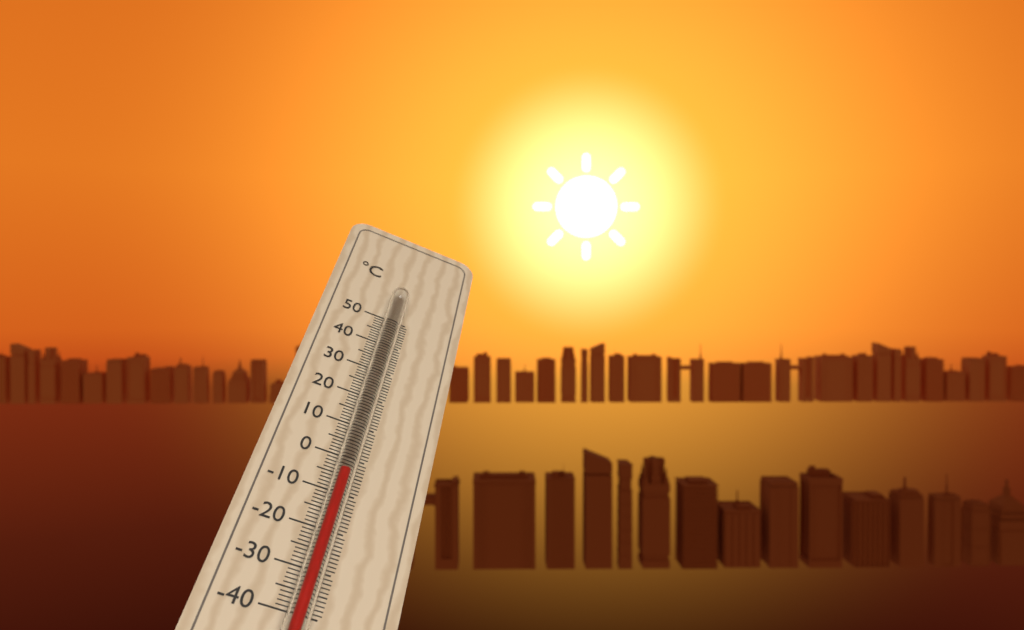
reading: -6 °C
